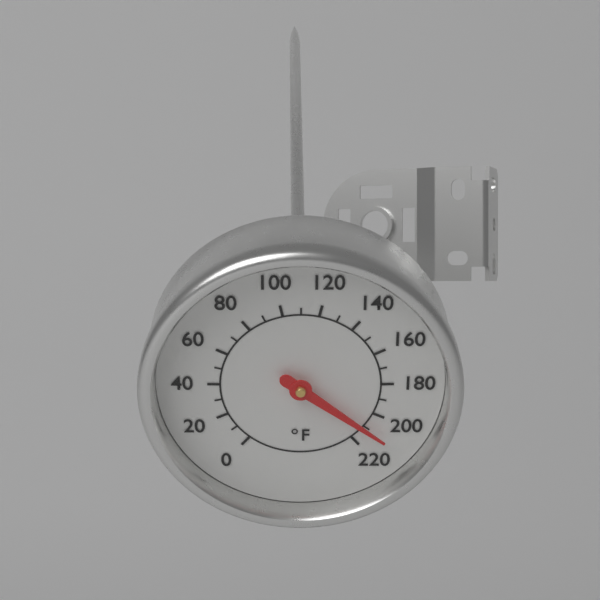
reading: 210 °F
